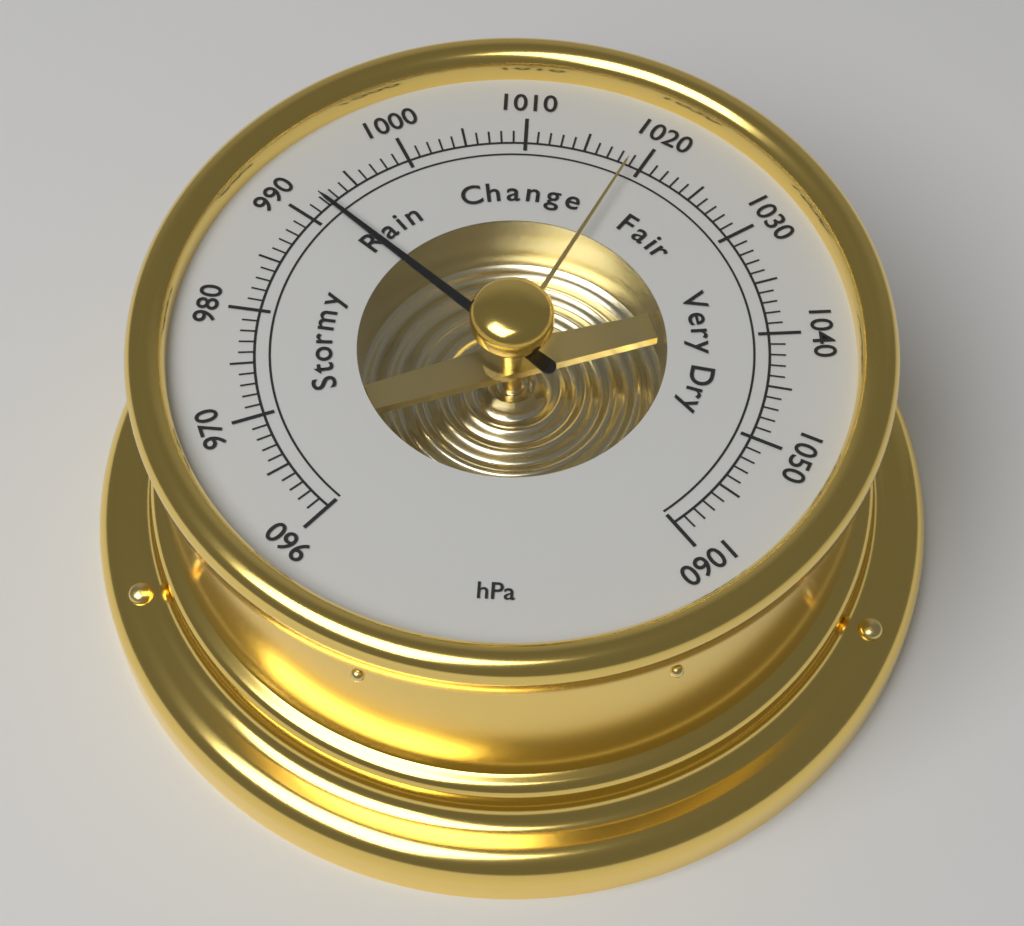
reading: 992 hPa
